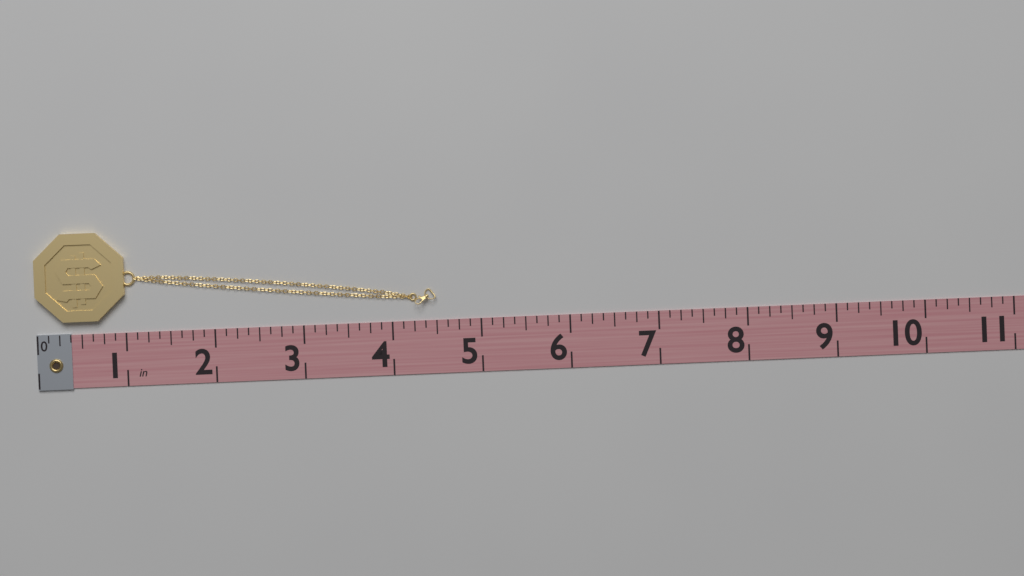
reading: 4.500 in
